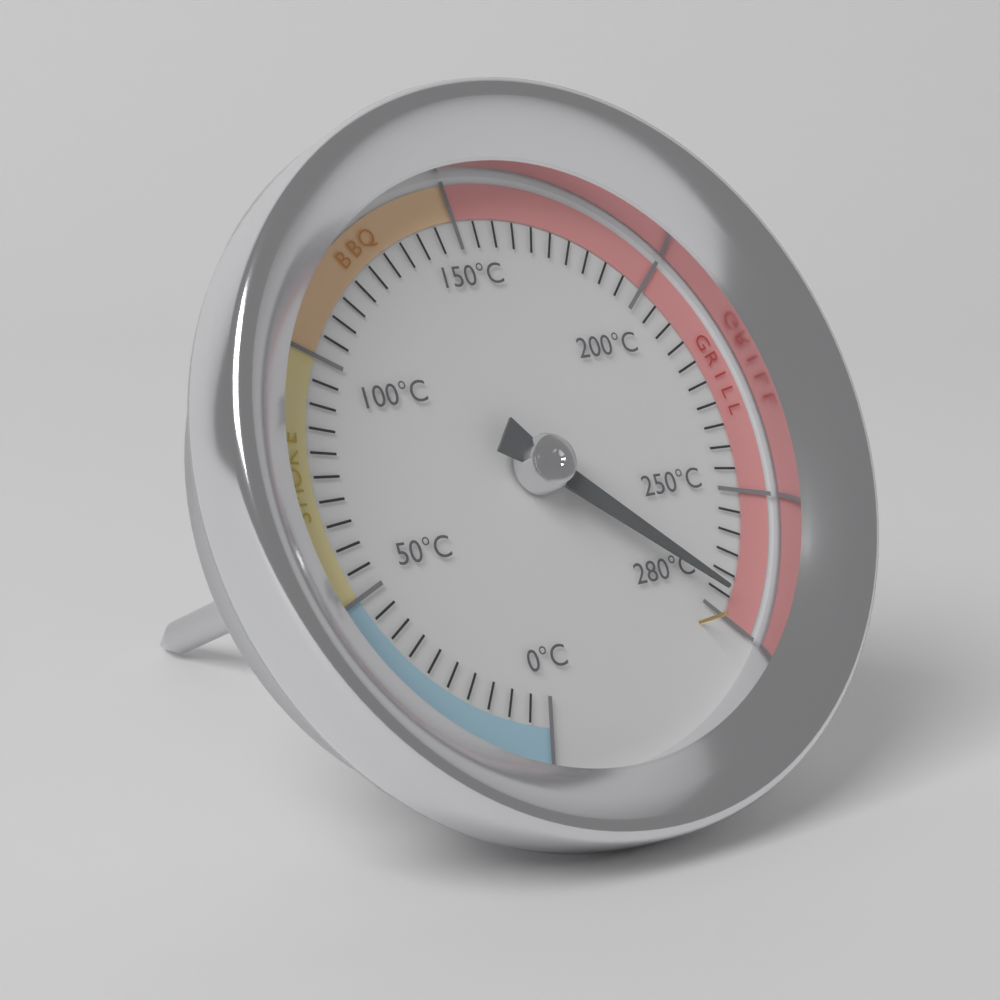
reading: 275 °C
